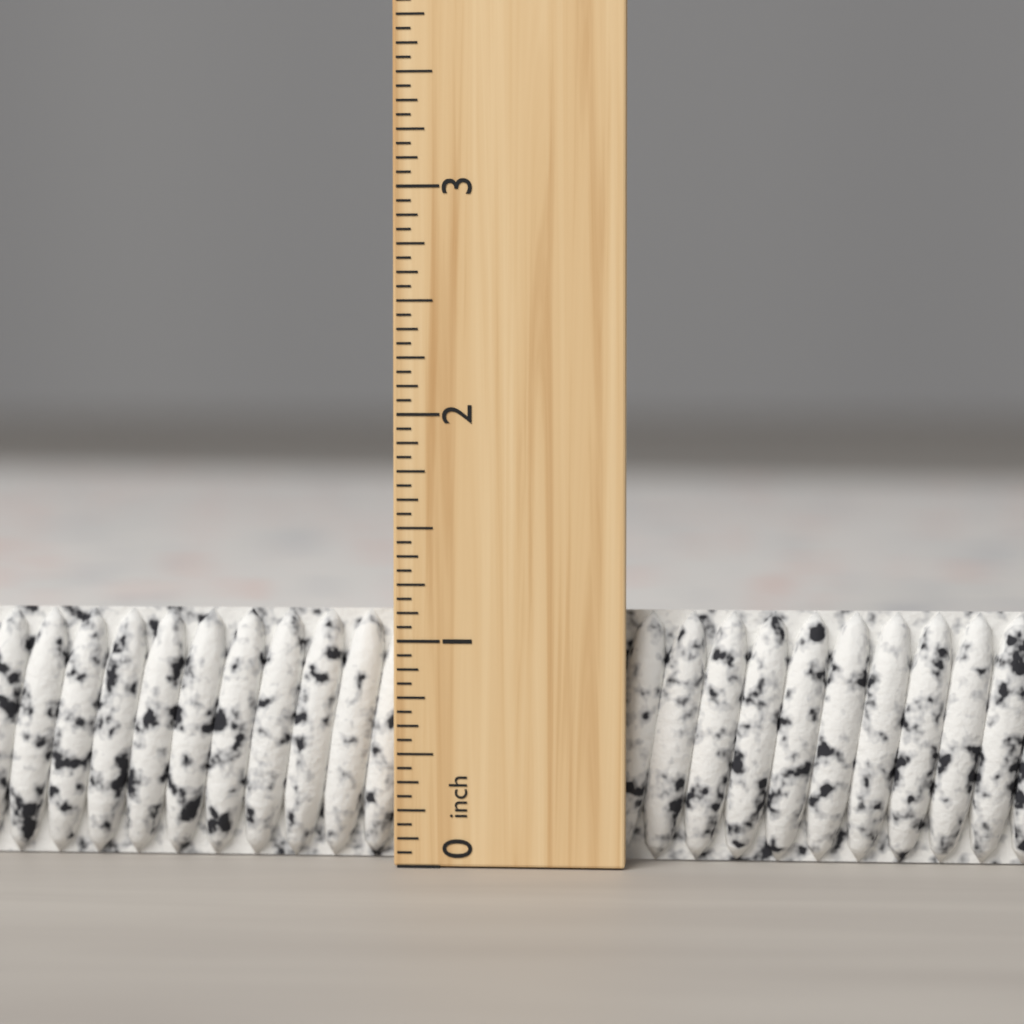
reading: 1.1250 inch
